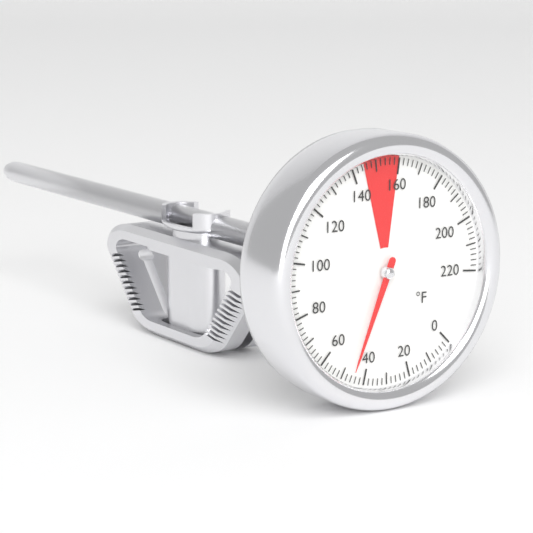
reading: 46 °F
